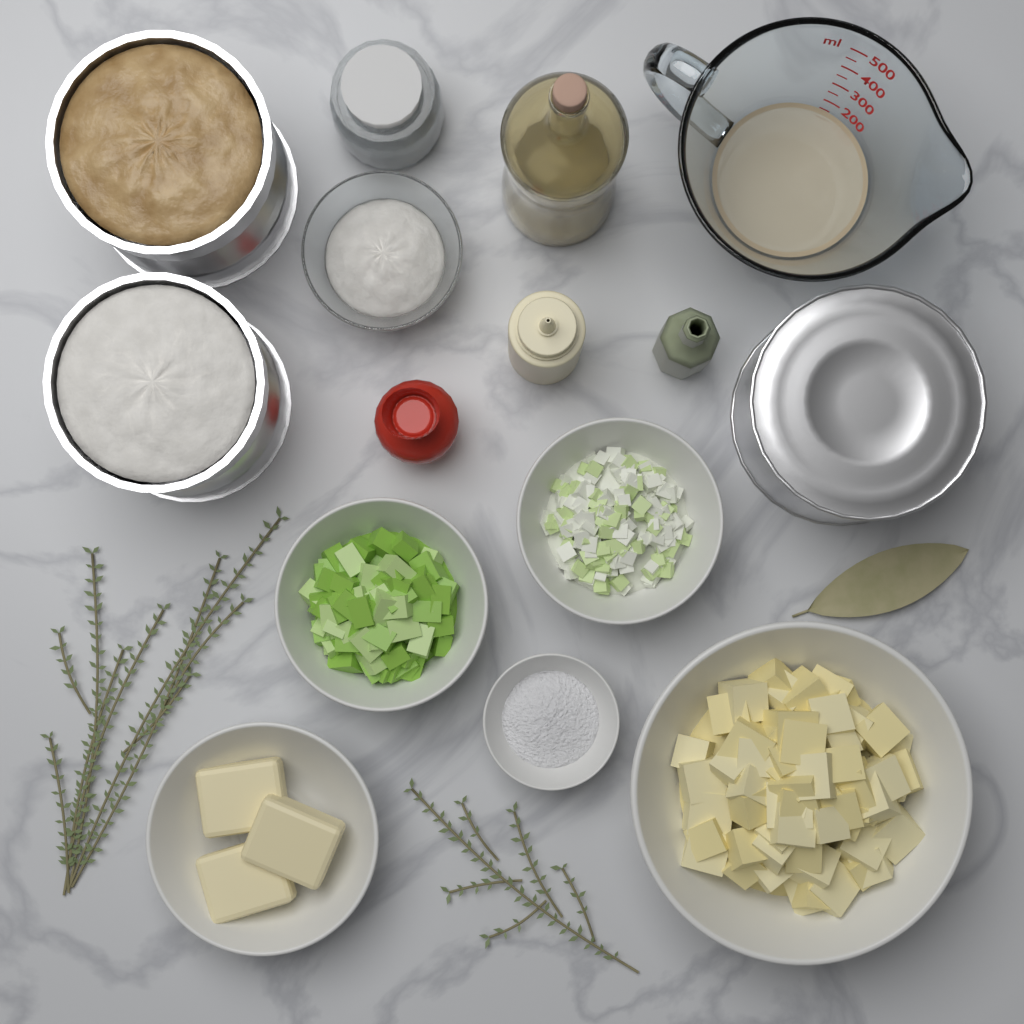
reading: 150 ml
